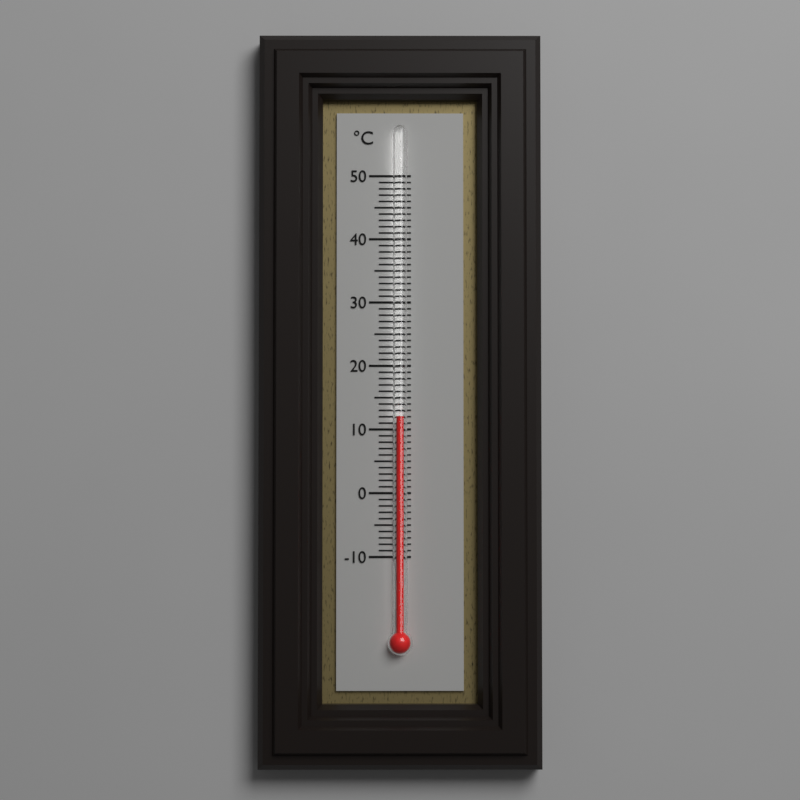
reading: 12 °C
